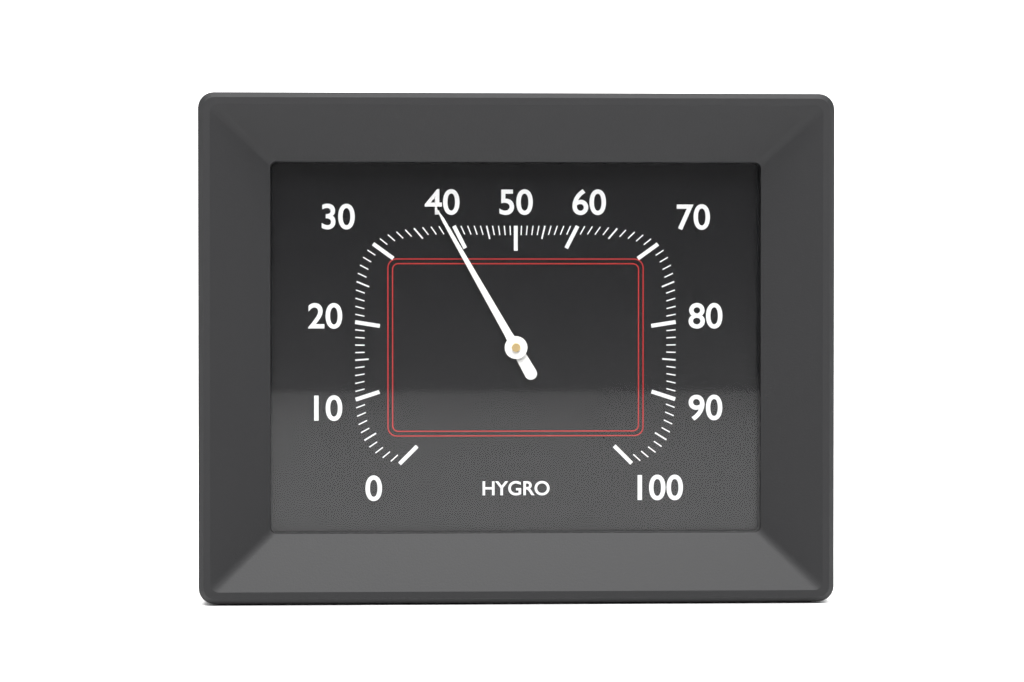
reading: 39 %
